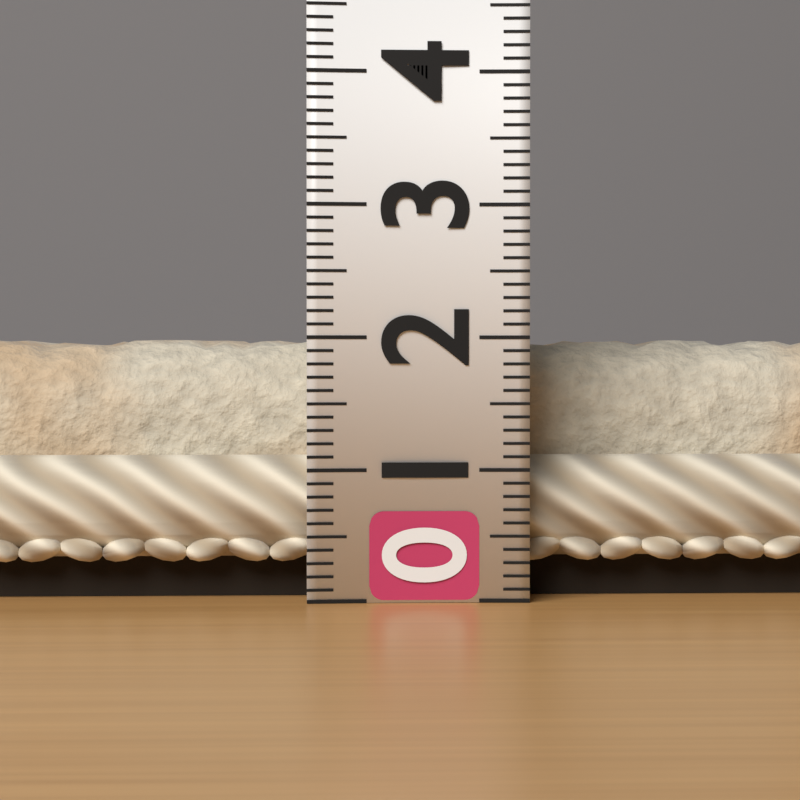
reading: 2.0 (no unit)
